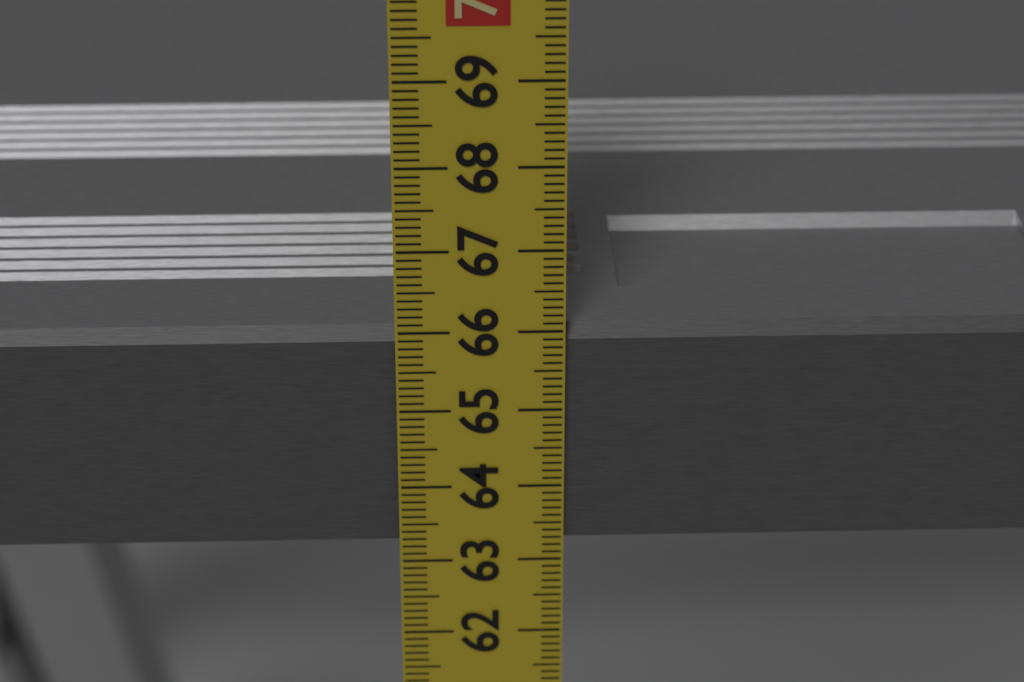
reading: 66.0 cm
